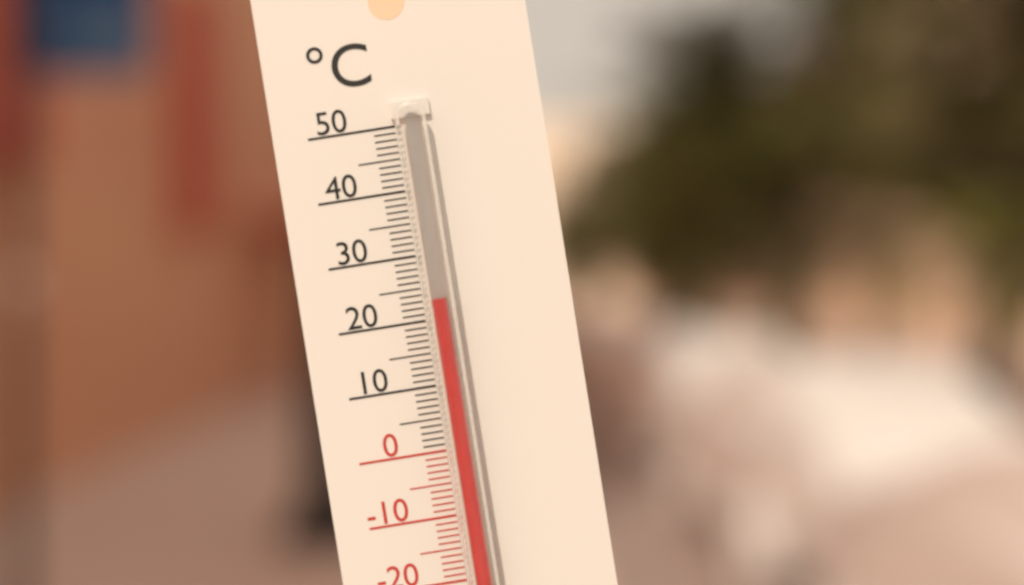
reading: 23 °C
